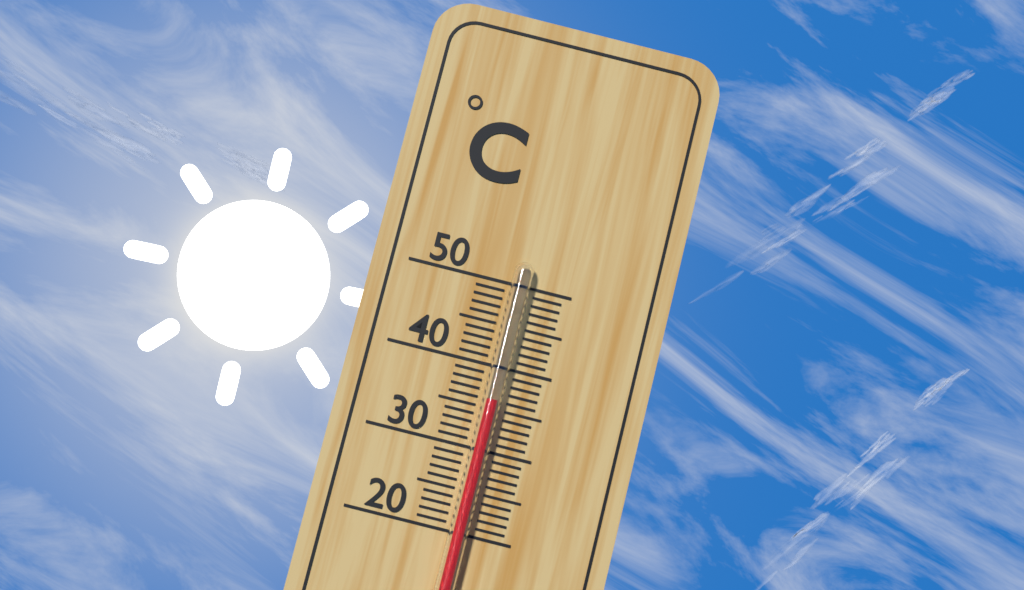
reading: 36 °C
